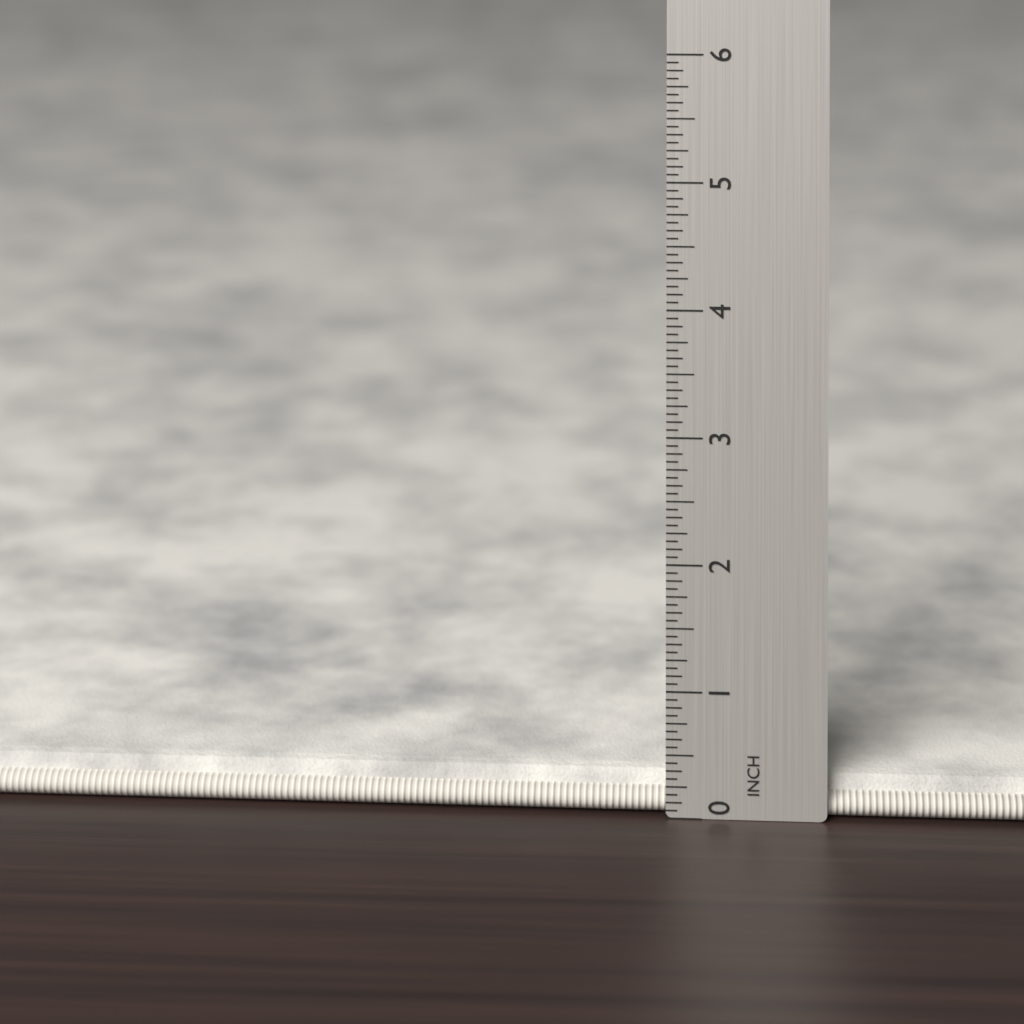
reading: 0.3125 in
